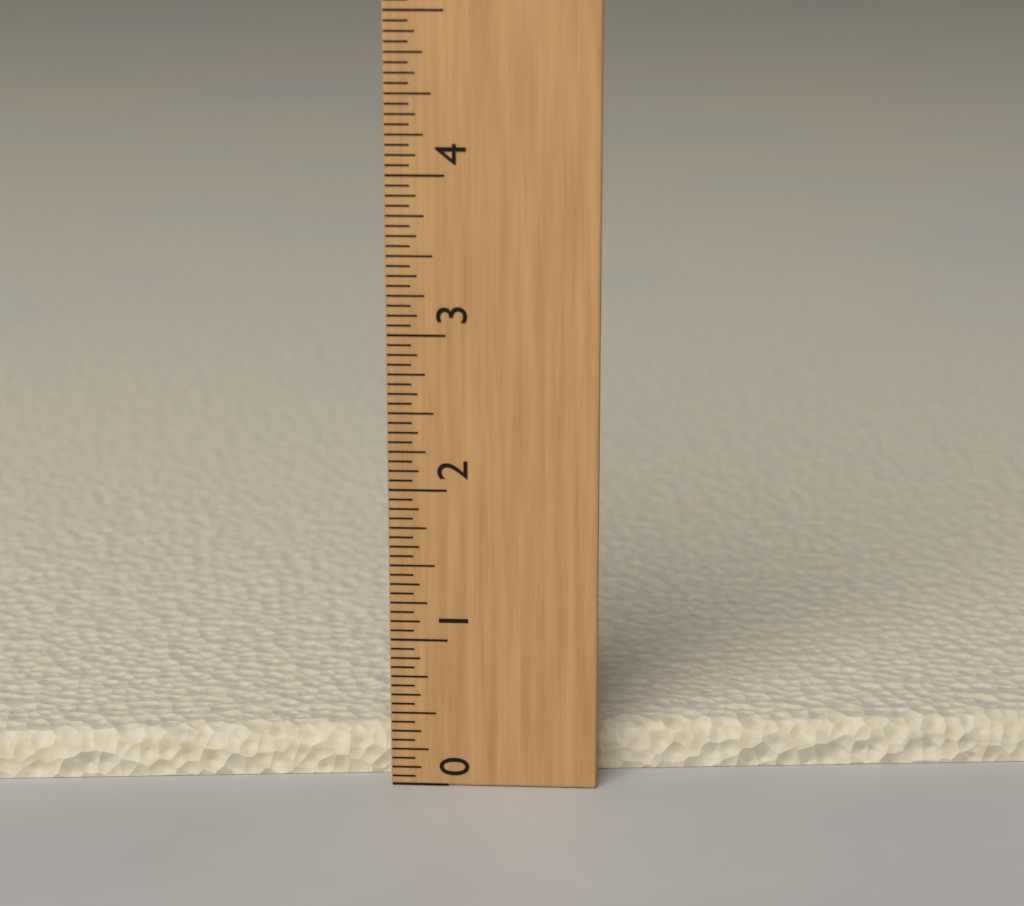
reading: 0.3125 (no unit)
